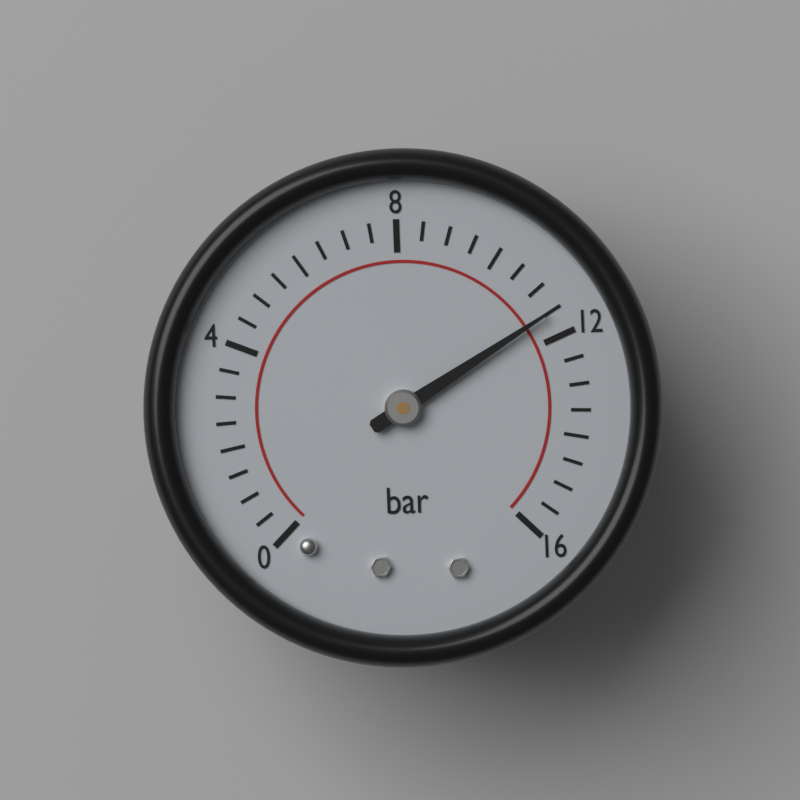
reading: 11.5 bar
